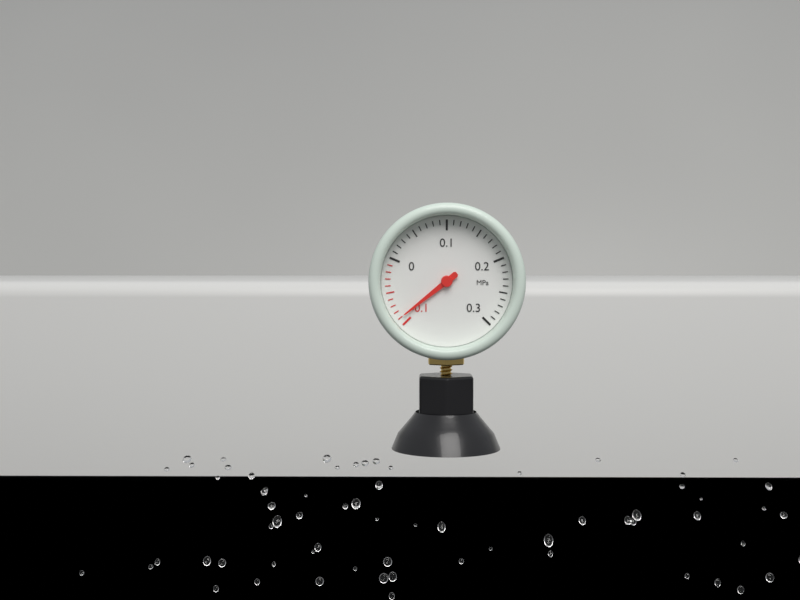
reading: -0.09 MPa
